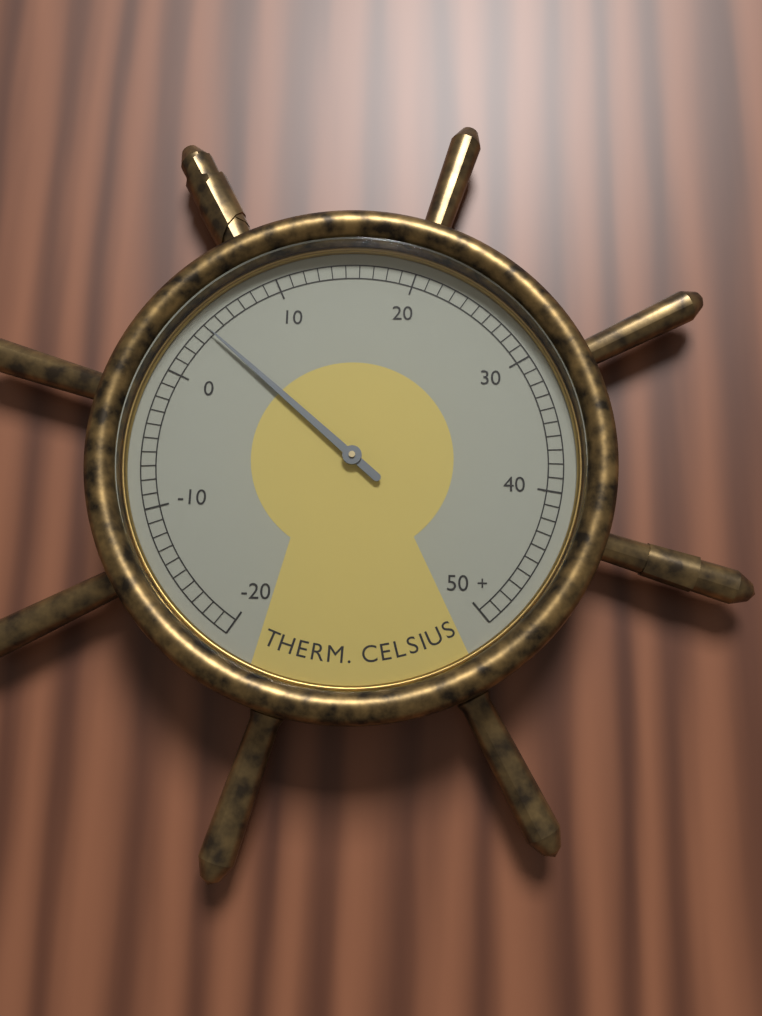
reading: 4 °C
